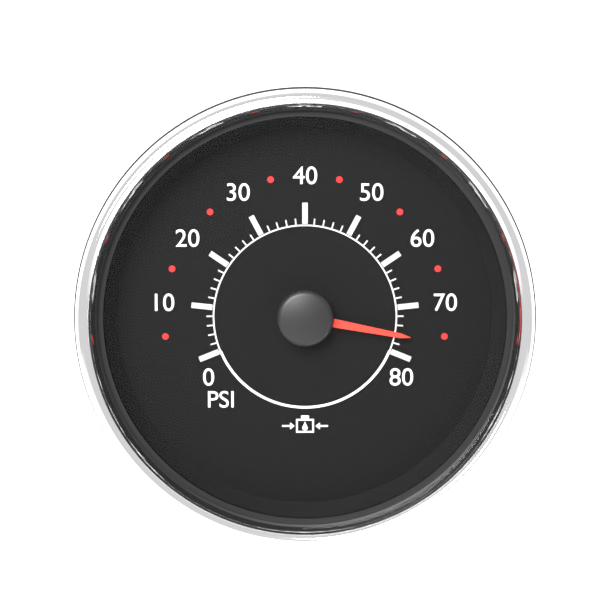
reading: 76 psi
